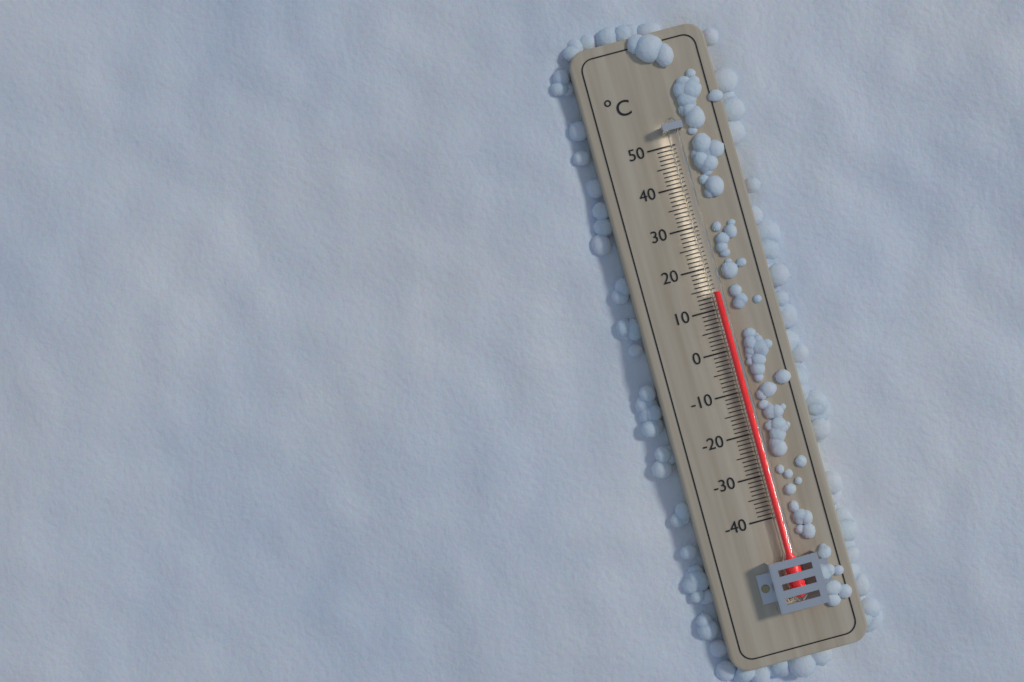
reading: 14 °C
